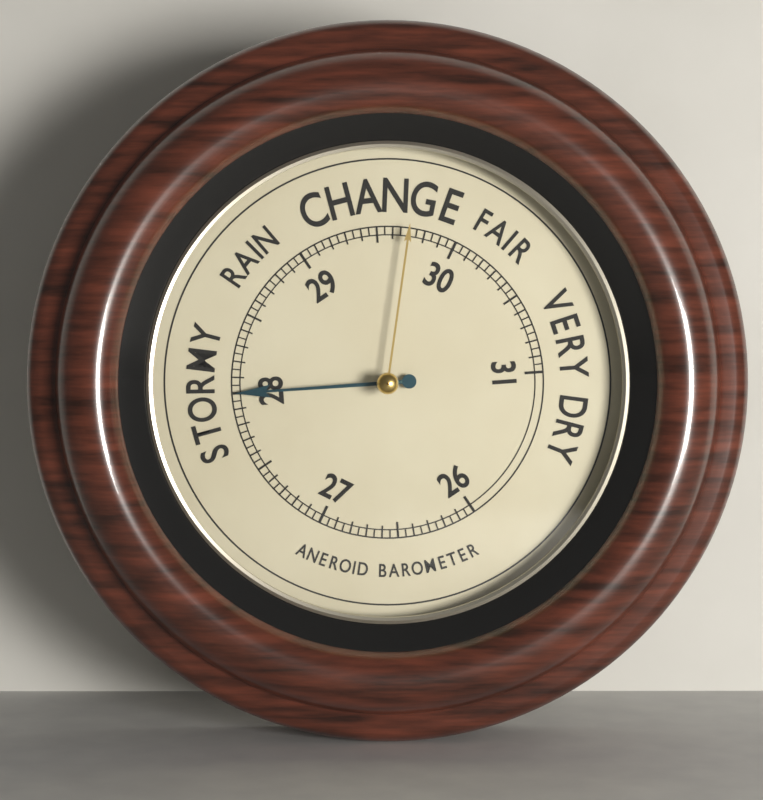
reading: 28.00 (no unit)
